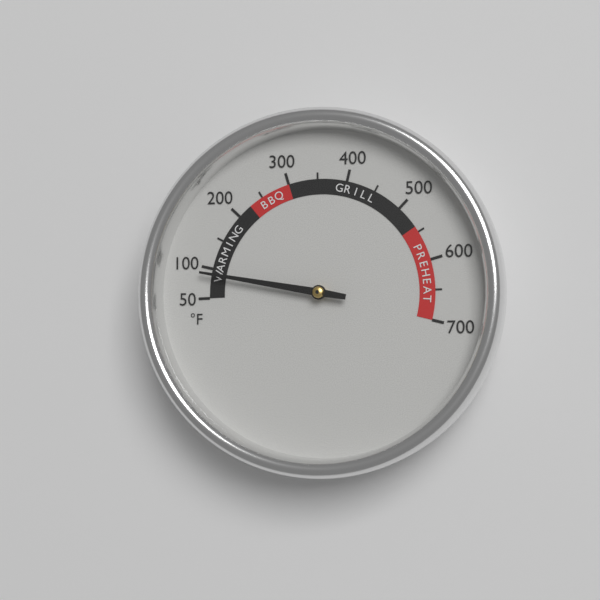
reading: 90 °F
